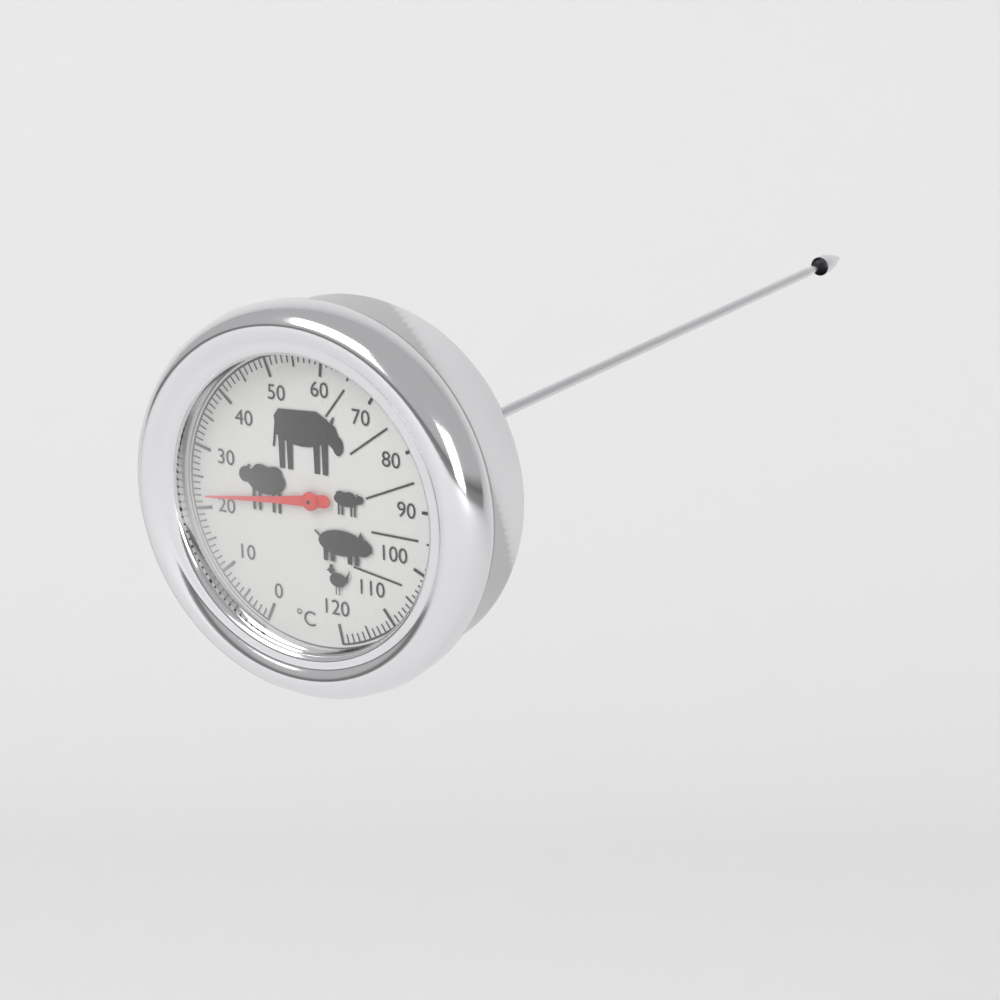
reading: 22 °C
